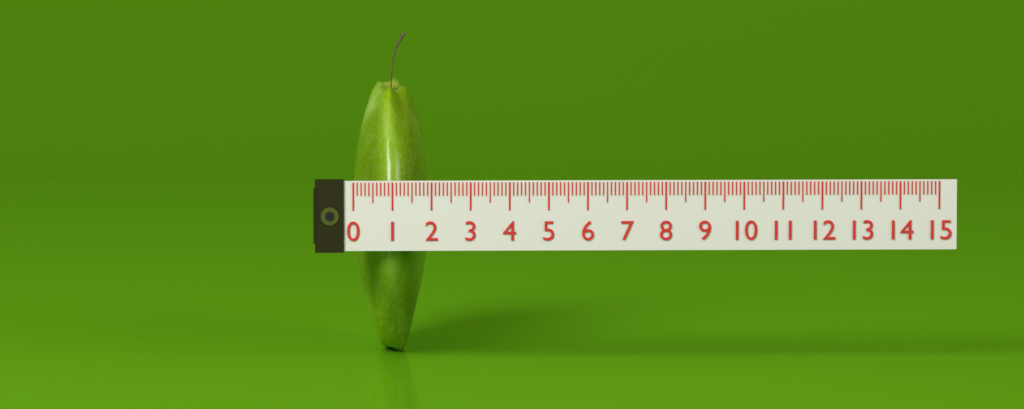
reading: 2.0 (no unit)
